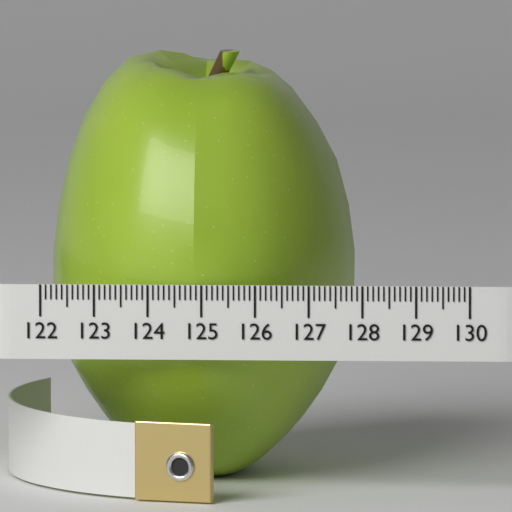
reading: 127.7 (no unit)
